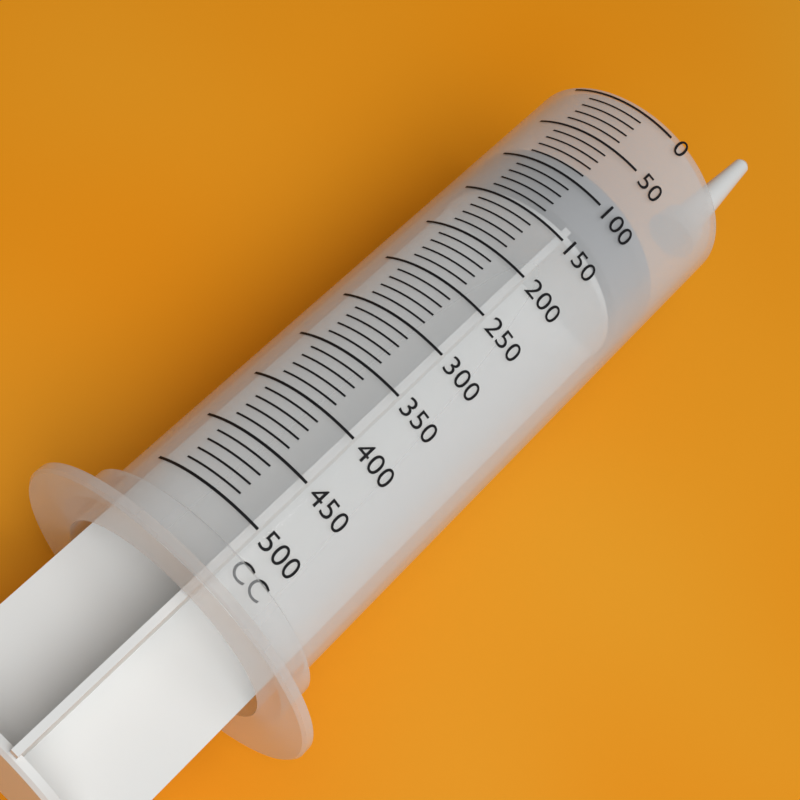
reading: 80 cc
